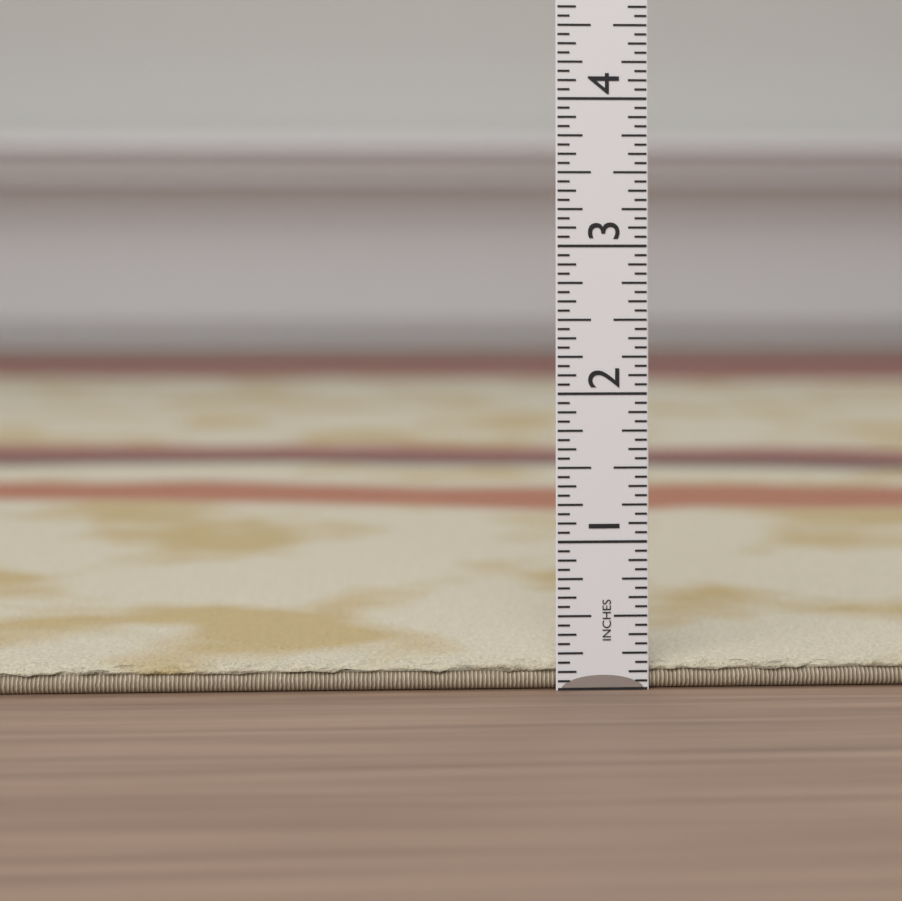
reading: 0.1875 in
